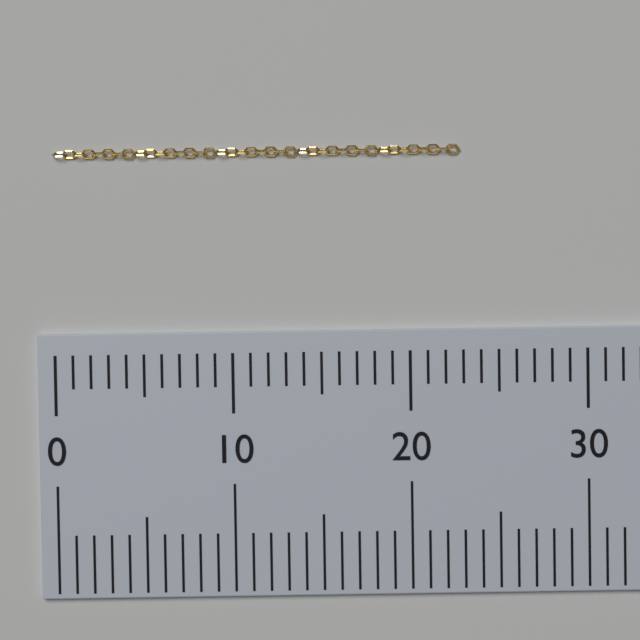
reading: 23 (no unit)
